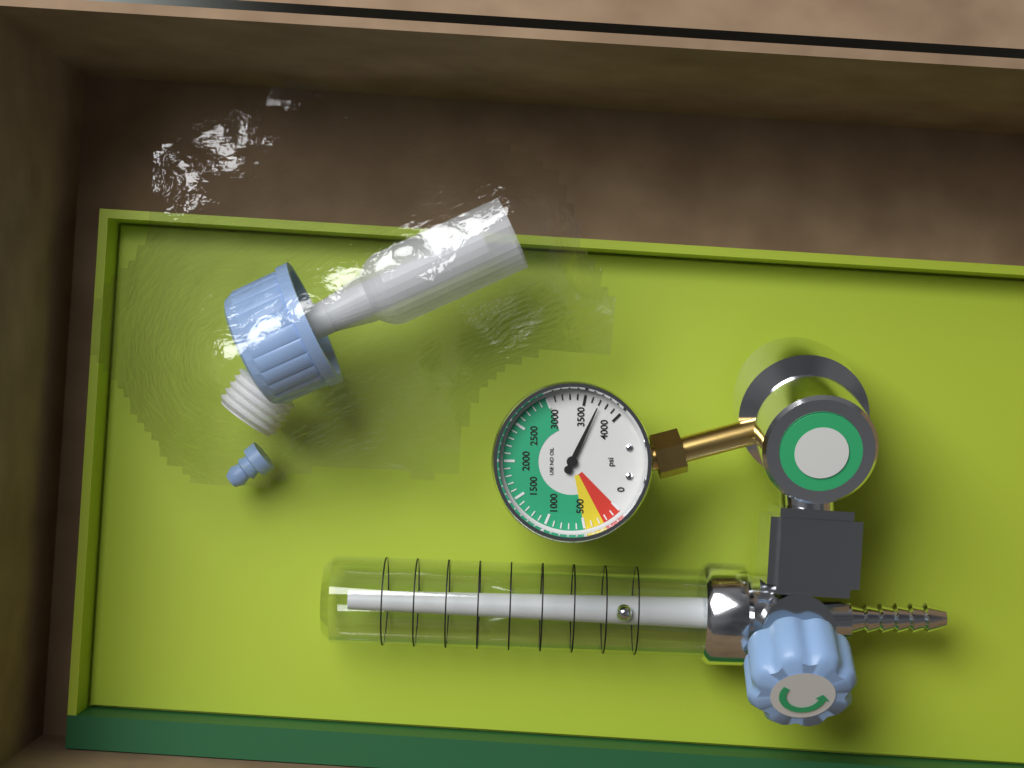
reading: 3700 psi
